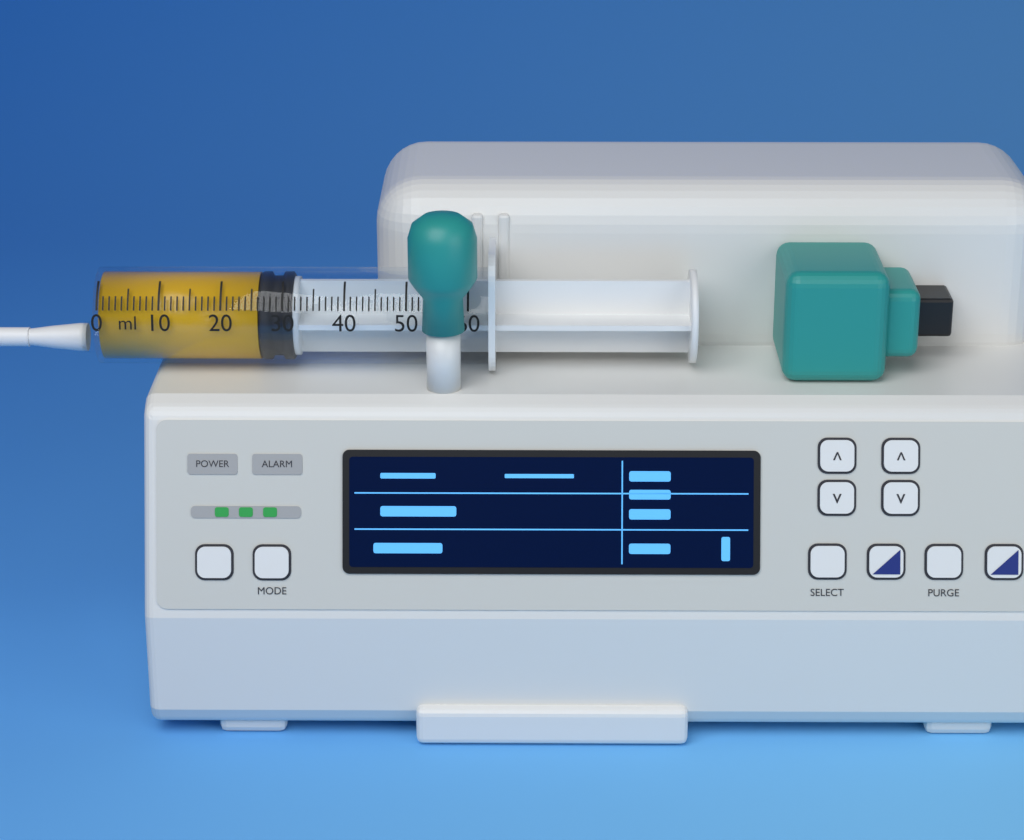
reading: 26 ml
